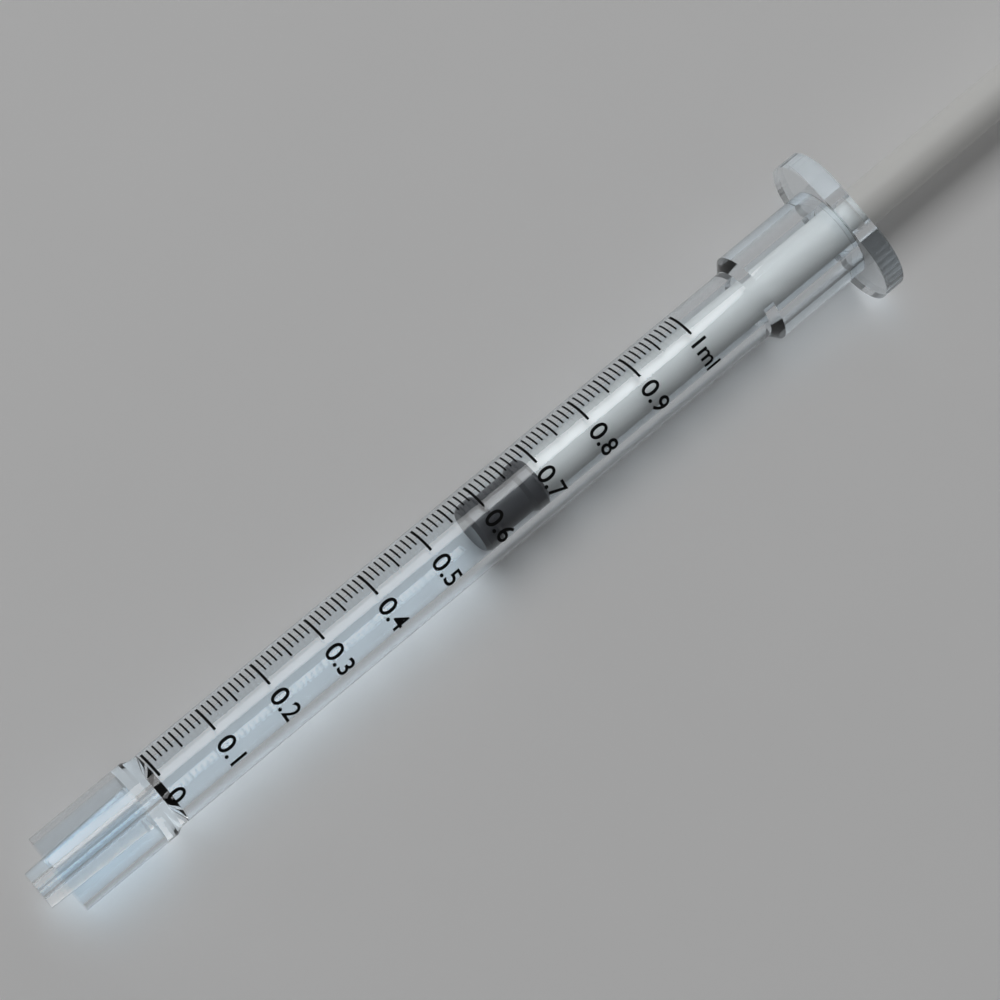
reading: 0.57 ml
